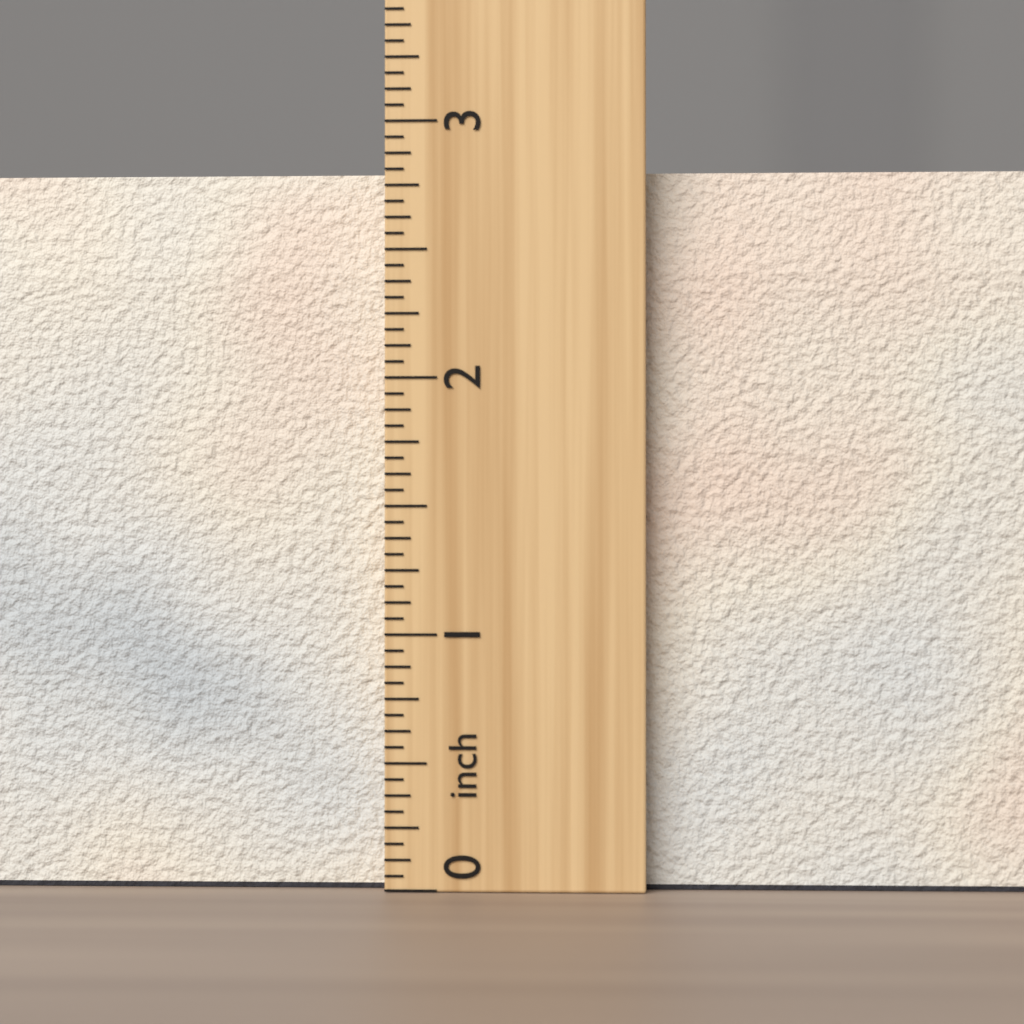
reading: 2.8125 inch
